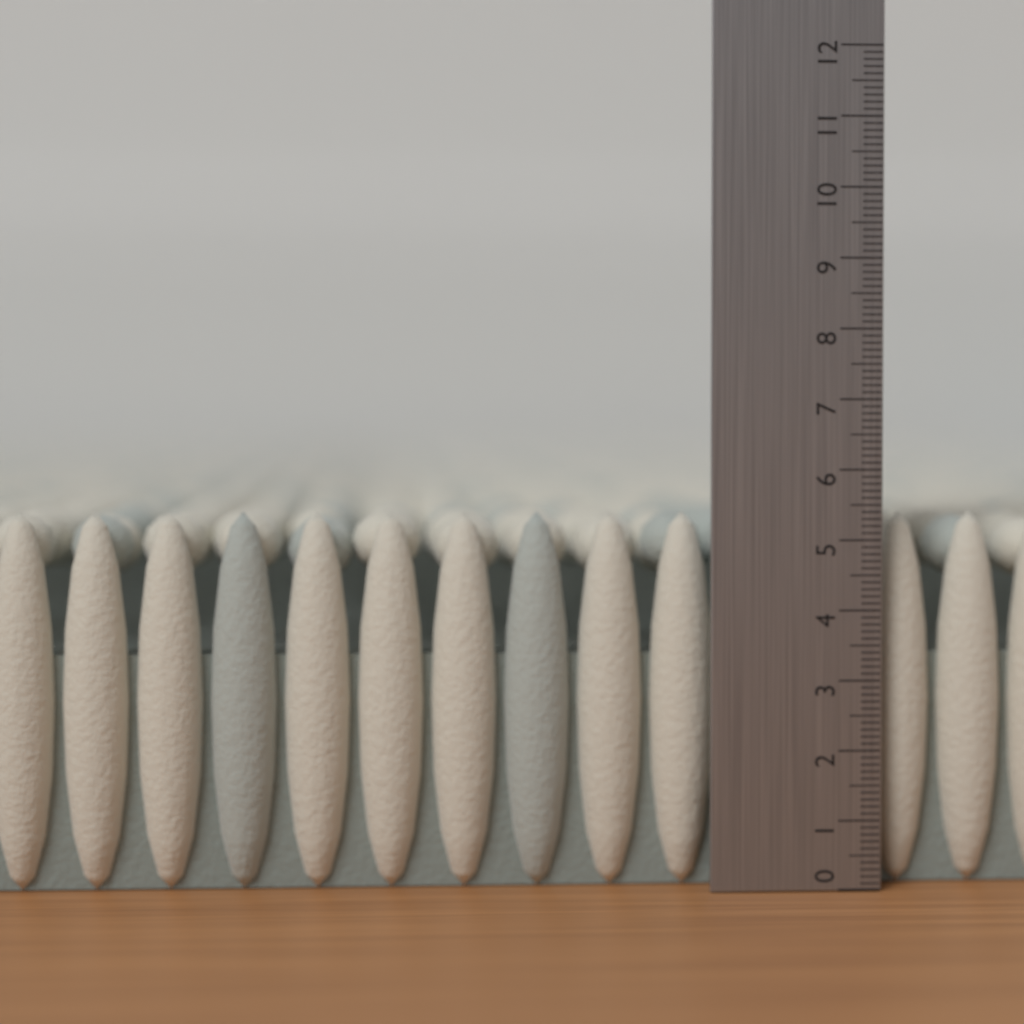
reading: 5.4 (no unit)
